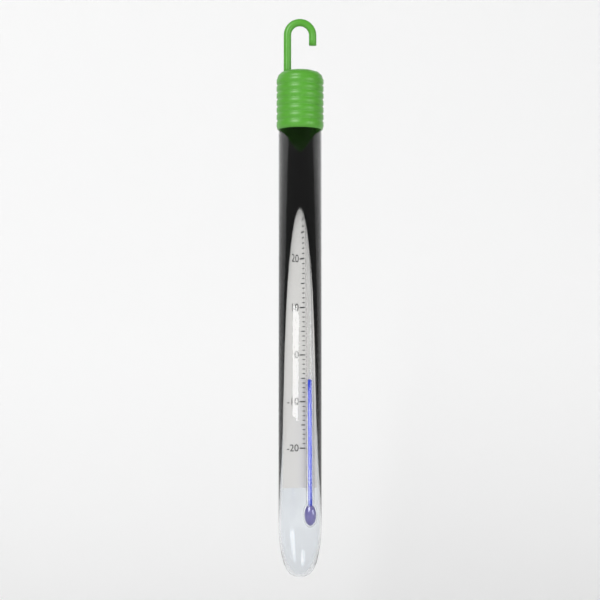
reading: -5 °C
